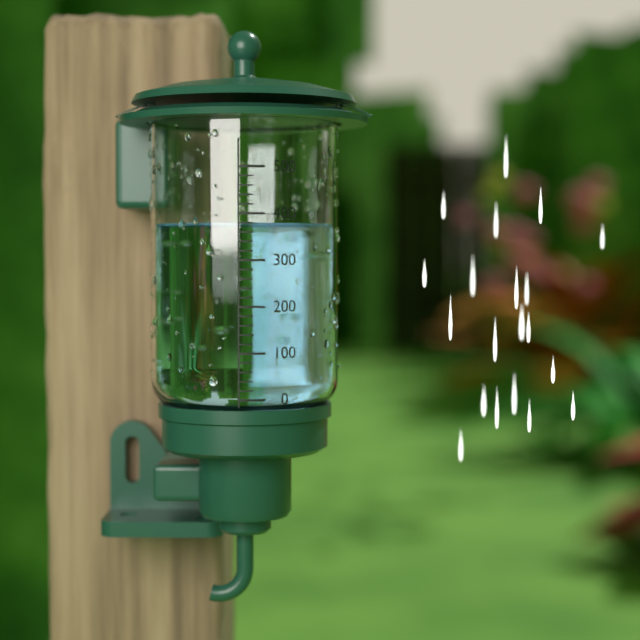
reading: 380 (no unit)
